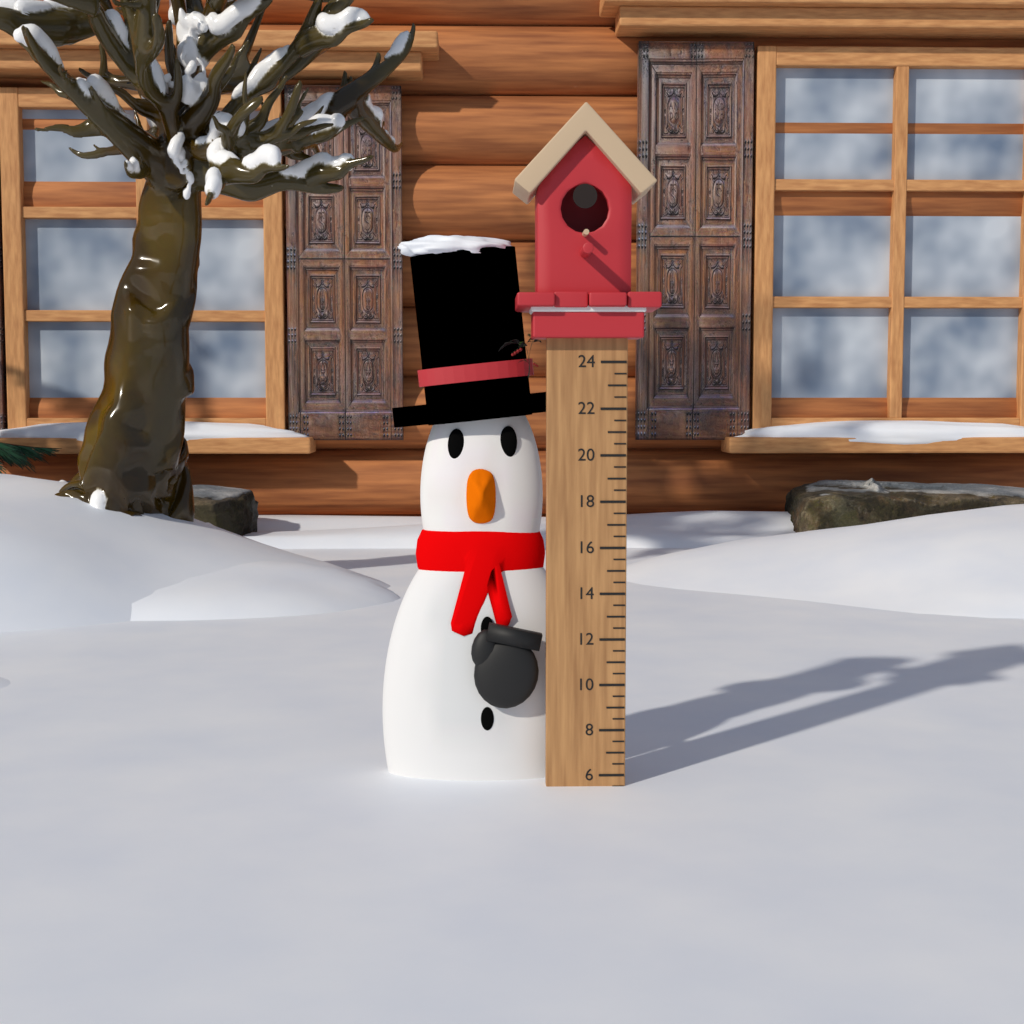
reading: 5.5 (no unit)
